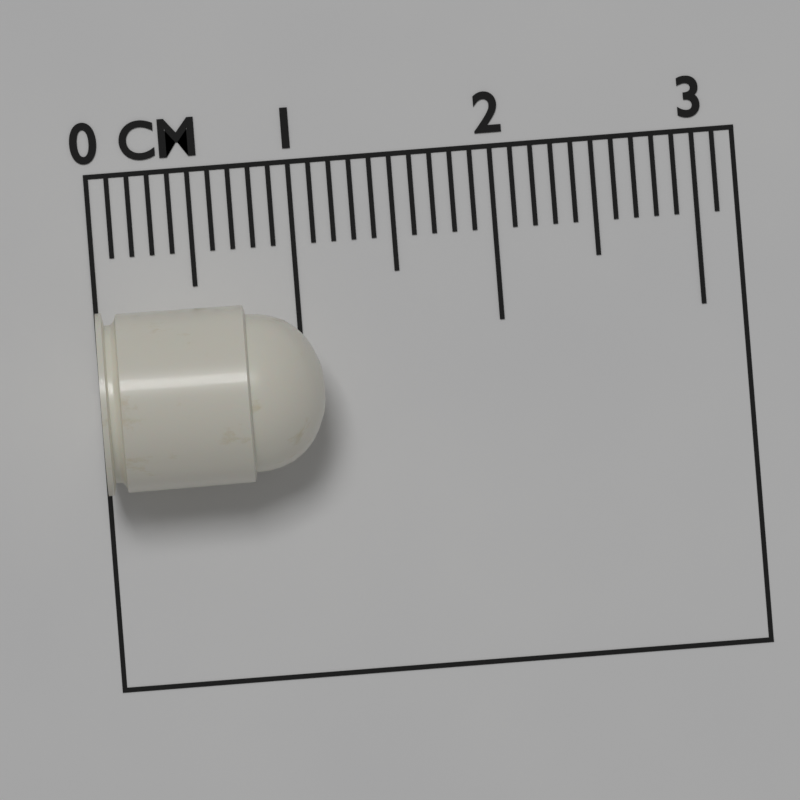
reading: 1.1 cm
